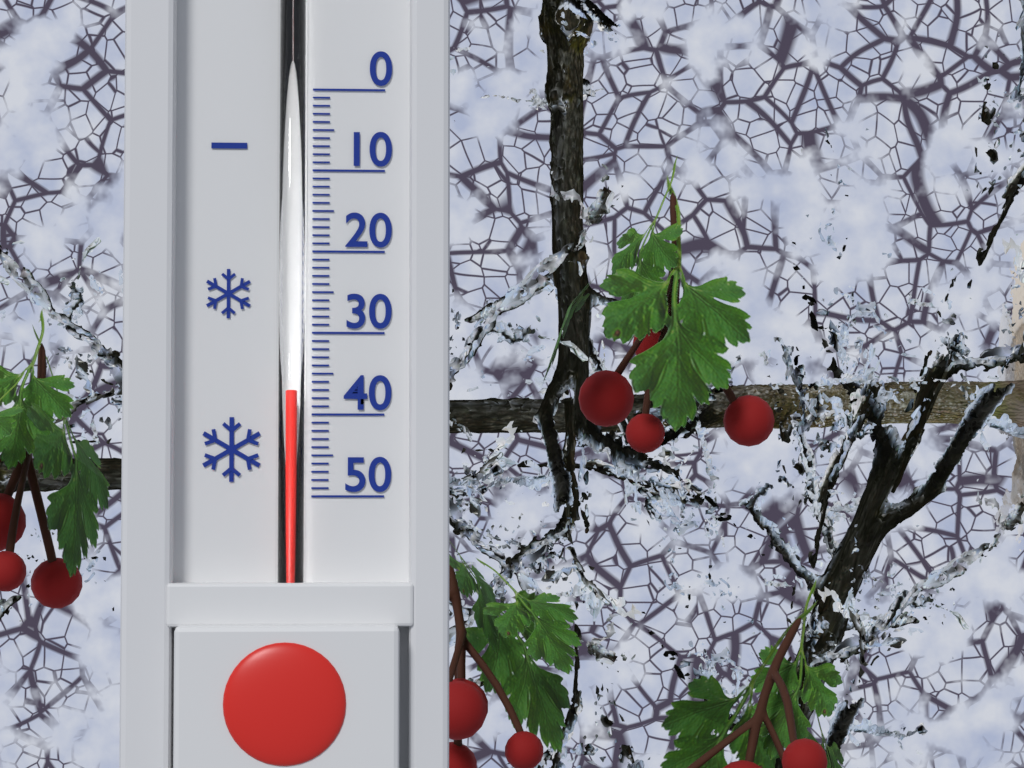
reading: 37 (no unit)
